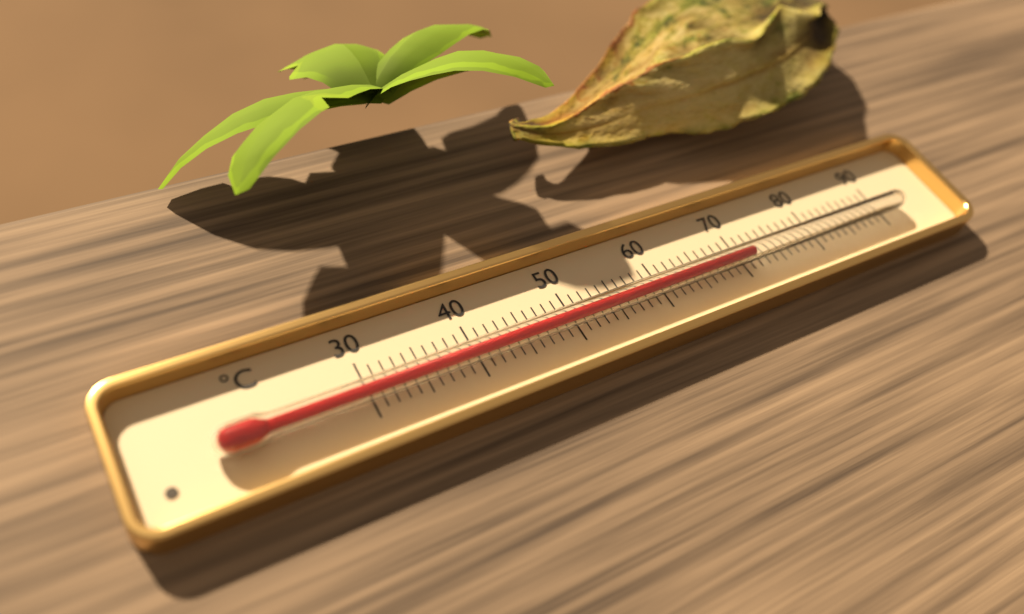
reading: 71 °C
